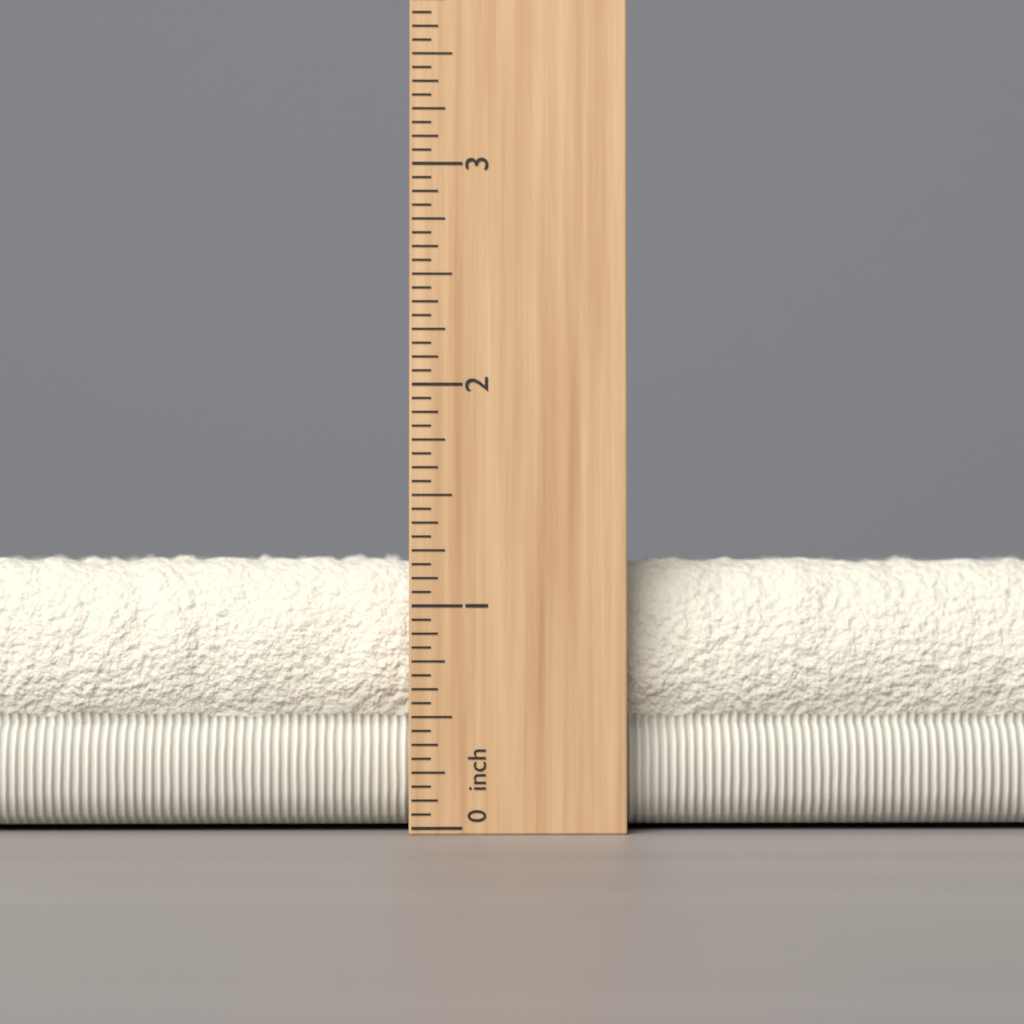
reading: 1.2500 inch
